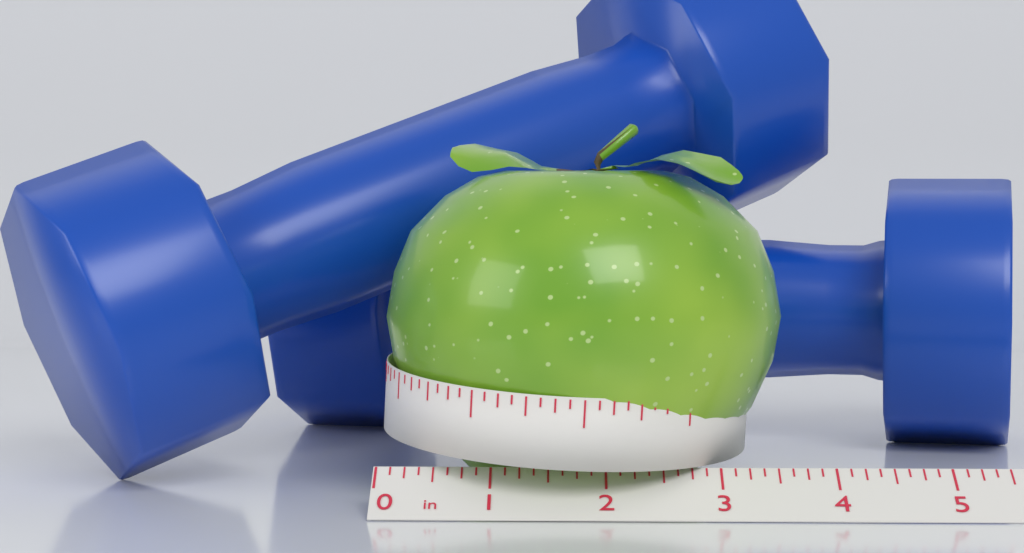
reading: 3.625 in
